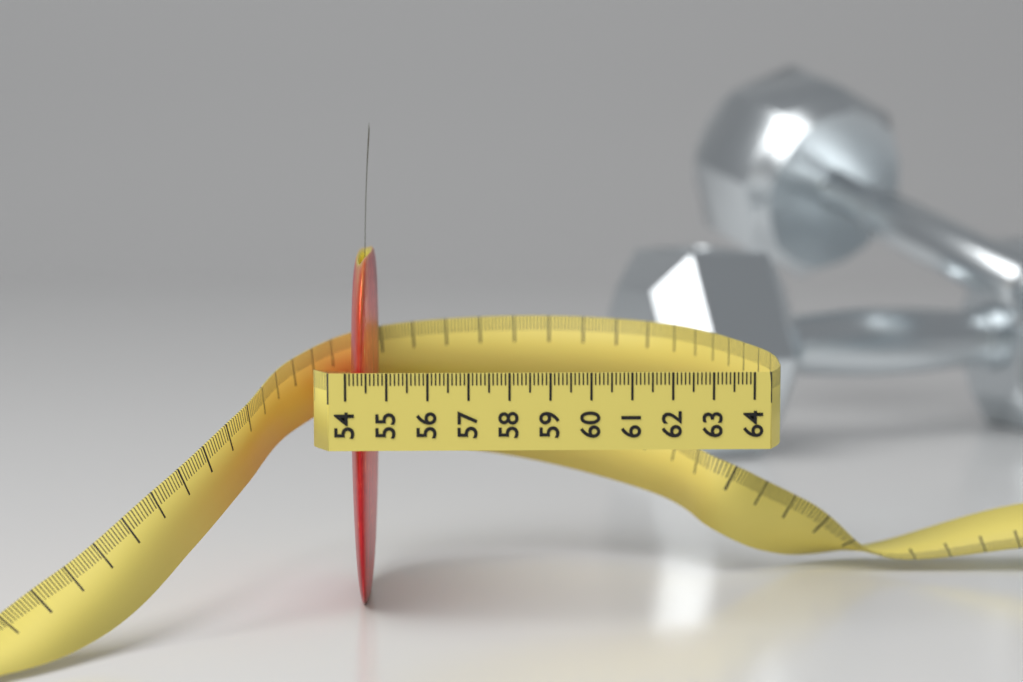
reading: 54.7 (no unit)
